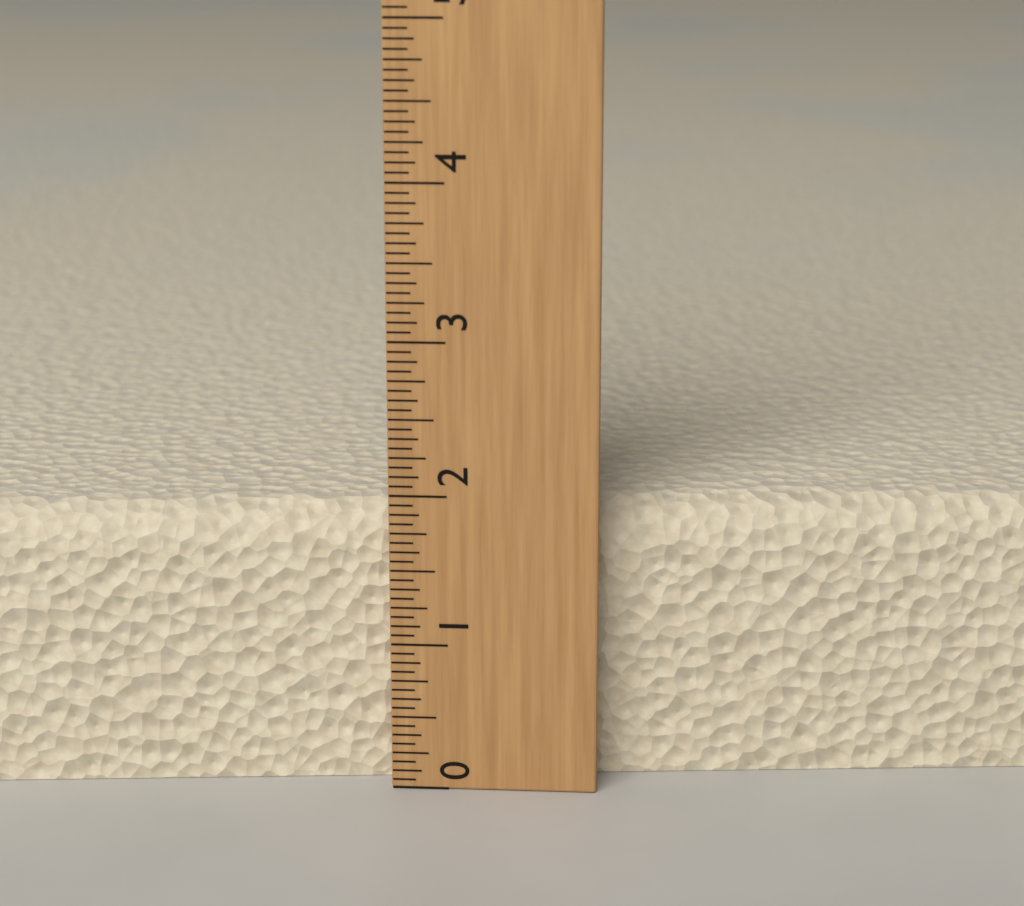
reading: 1.8750 (no unit)
